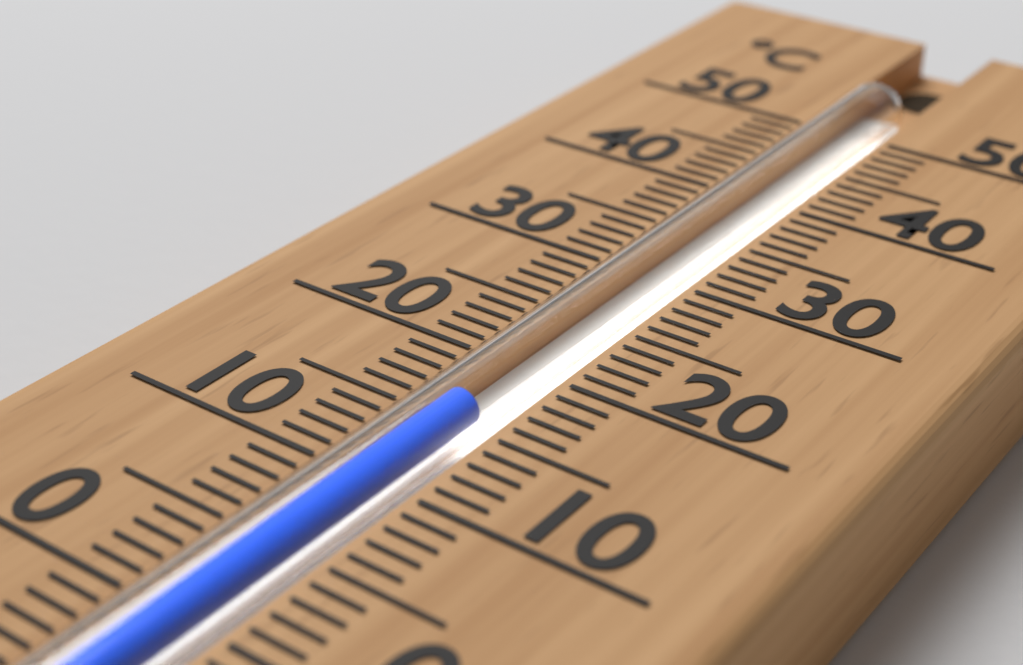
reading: 16 °C
